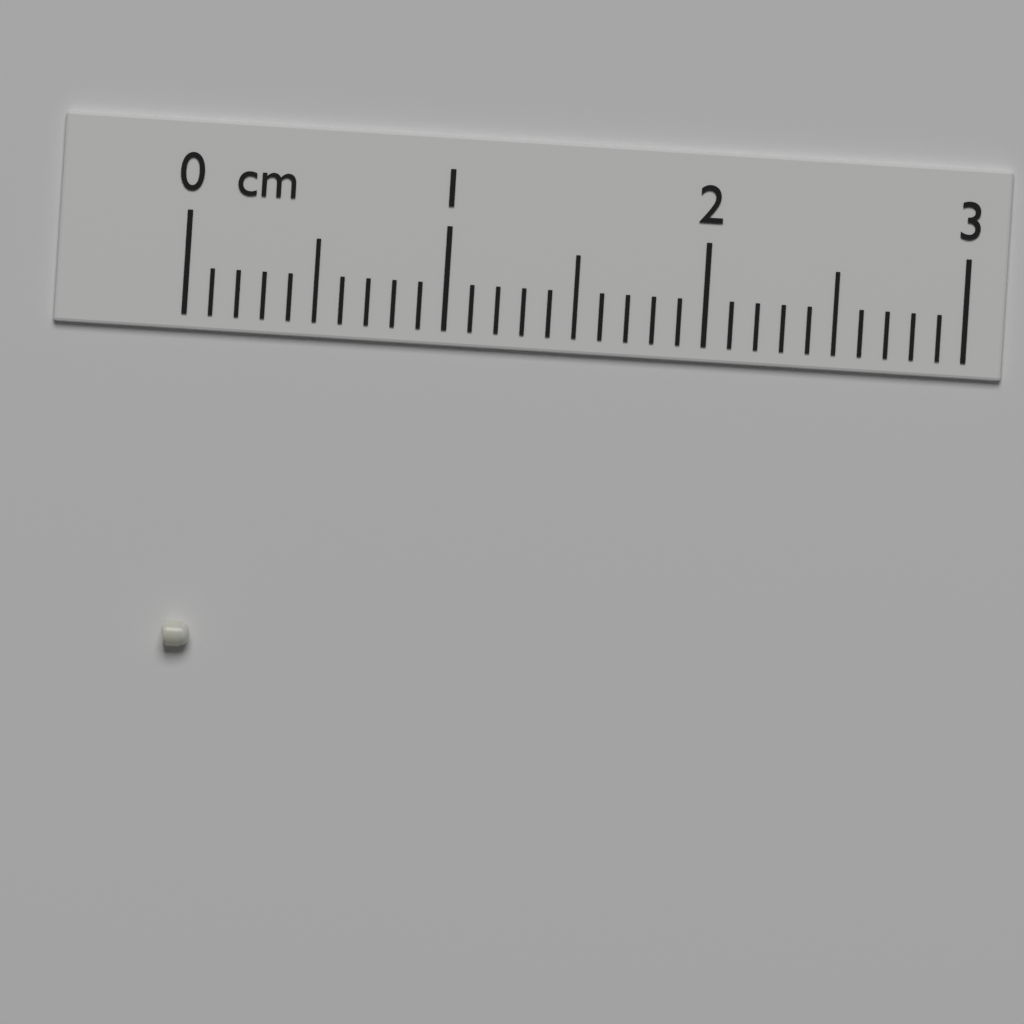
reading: 0.1 cm
